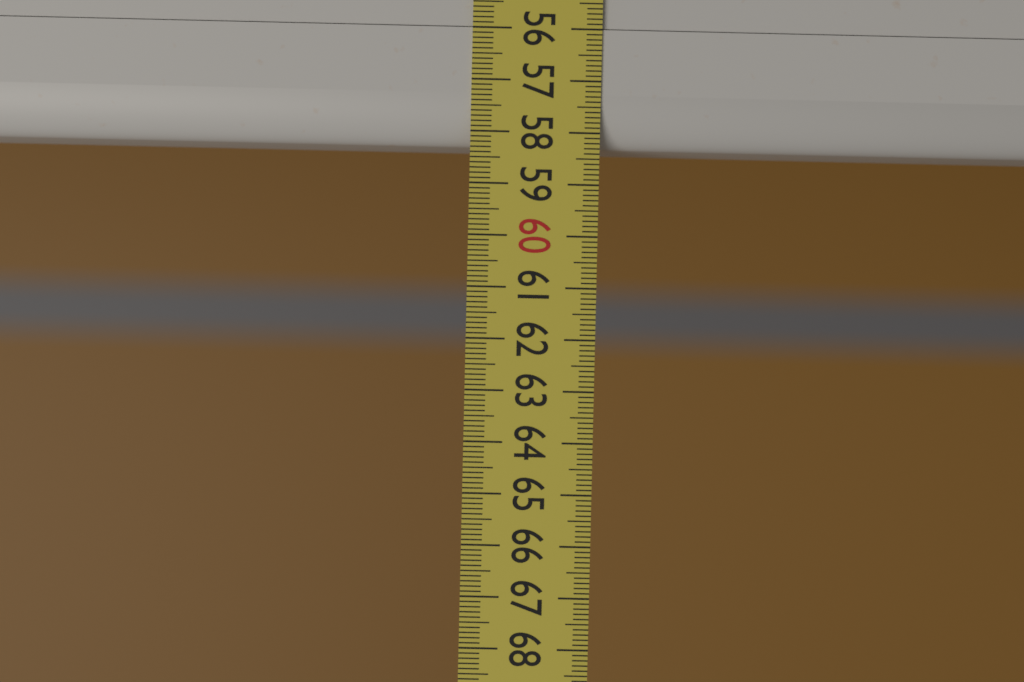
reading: 58.3 (no unit)
